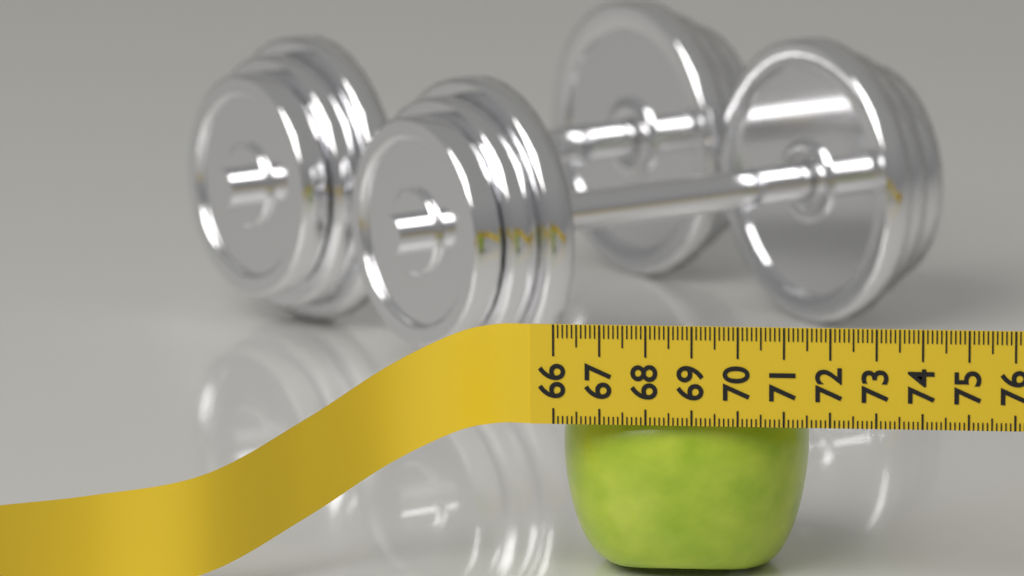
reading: 71.4 (no unit)
